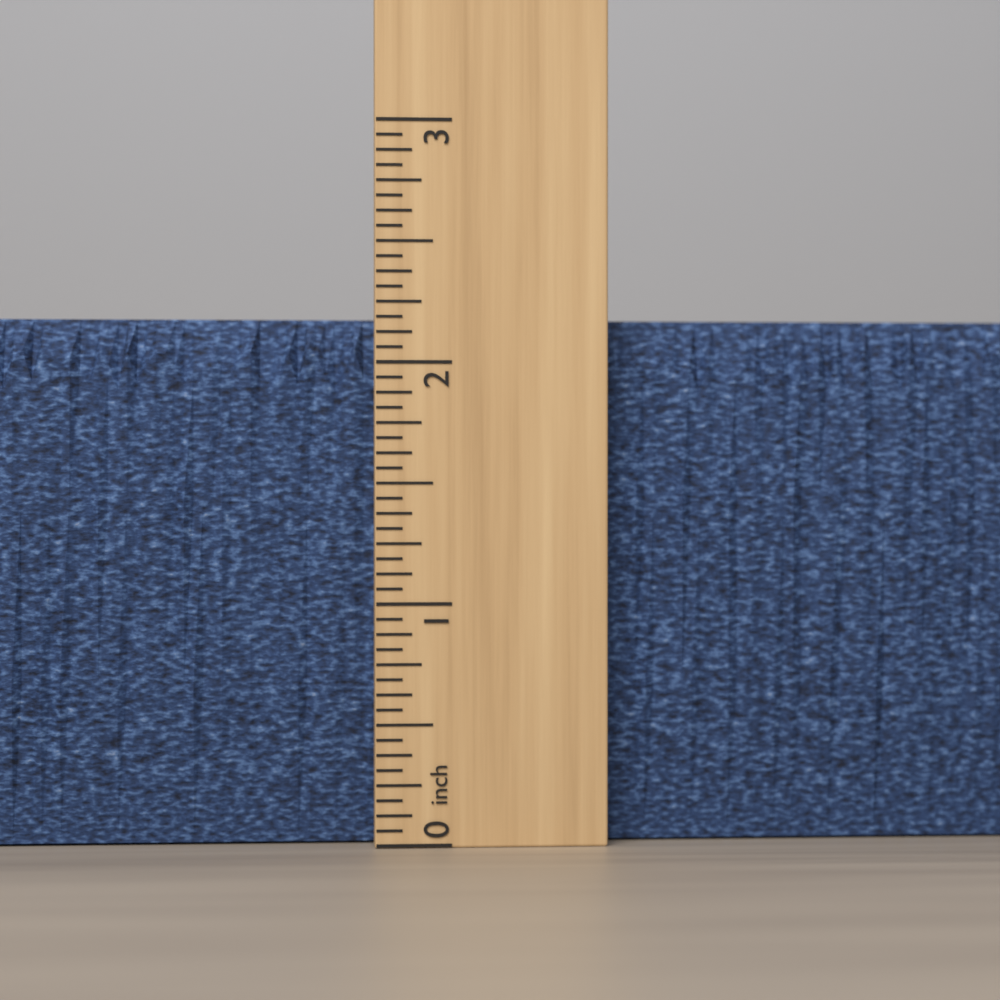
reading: 2.1875 inch
